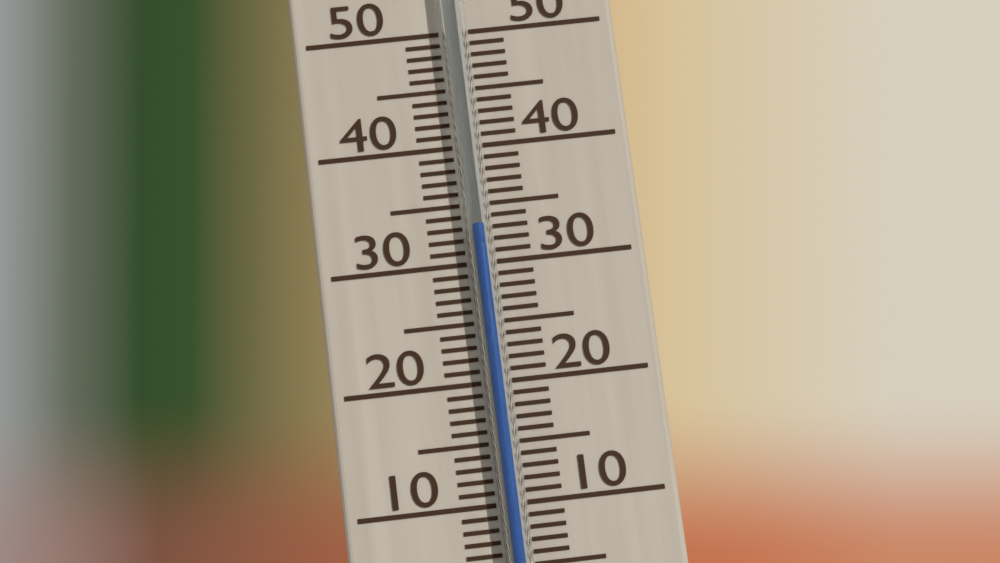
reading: 33 °C
